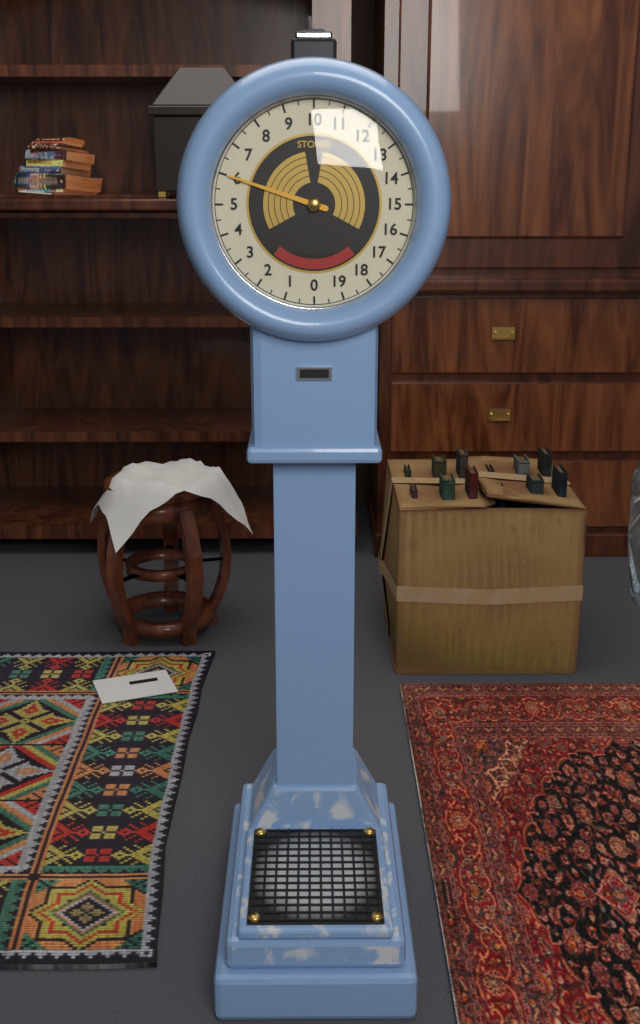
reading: 6.0 stones
